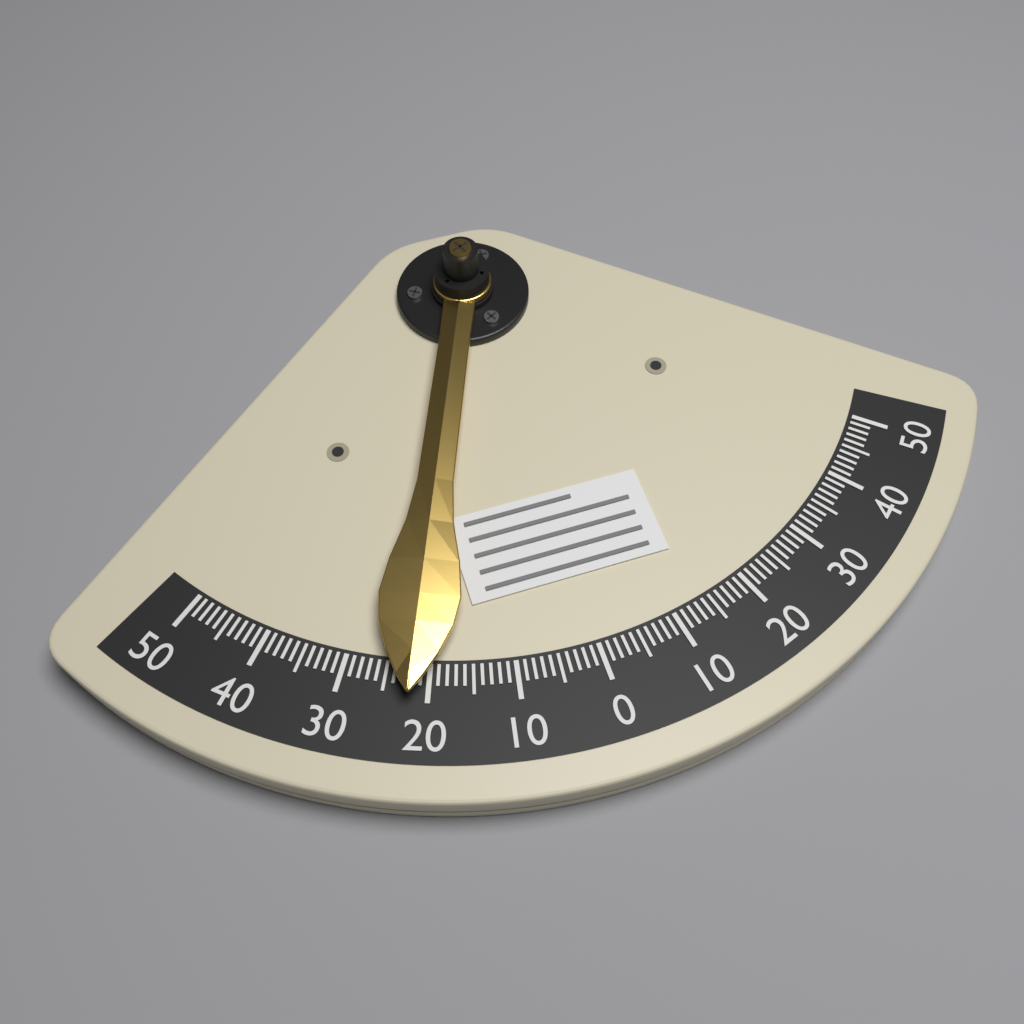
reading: 22 (no unit)
